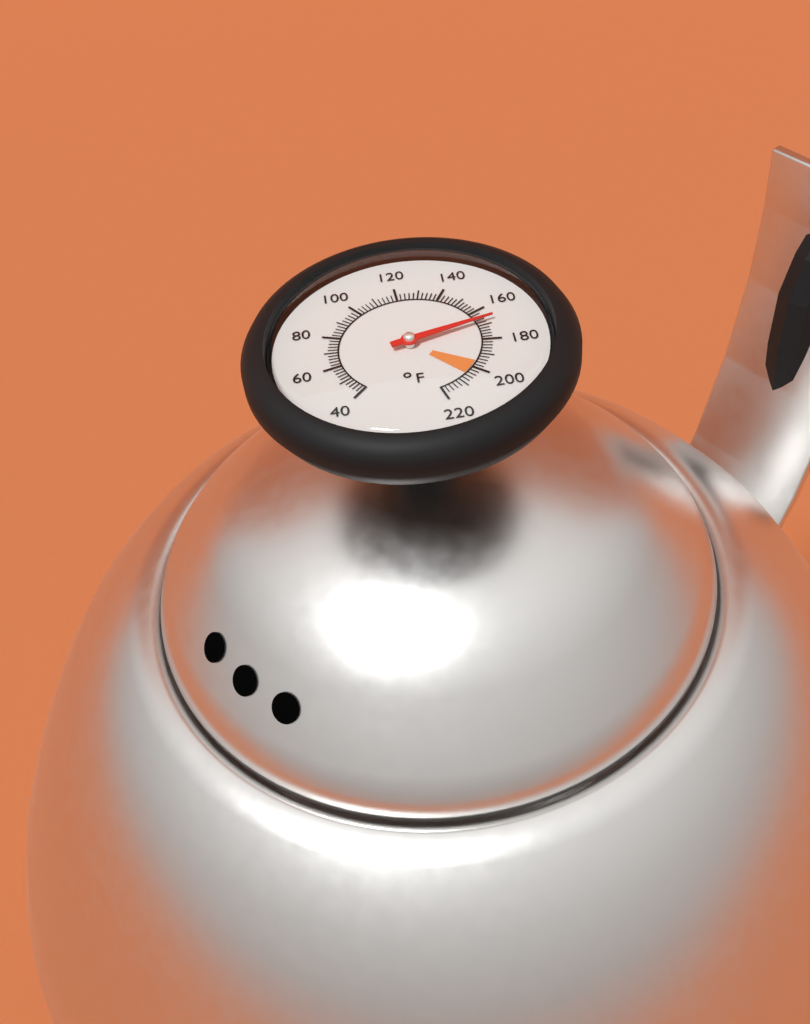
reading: 168 °F
